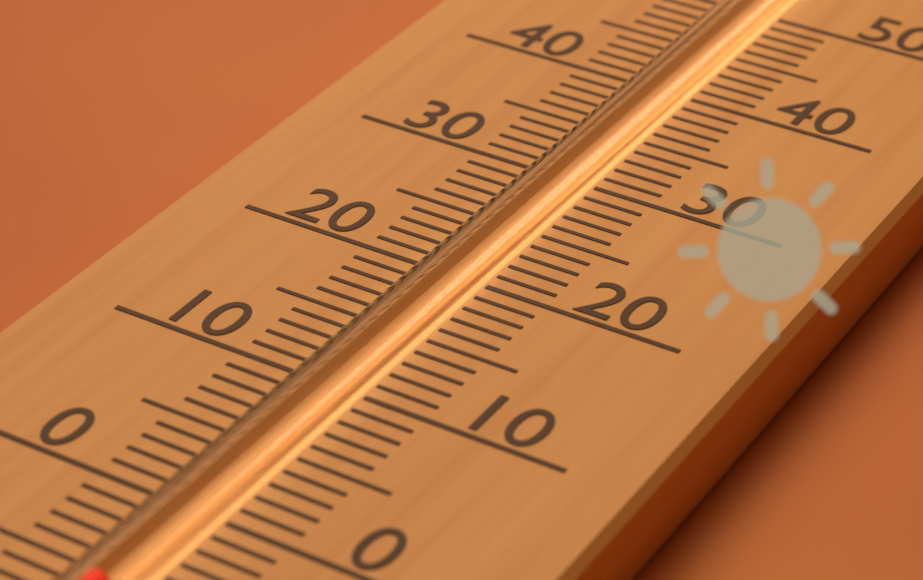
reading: -6 (no unit)
